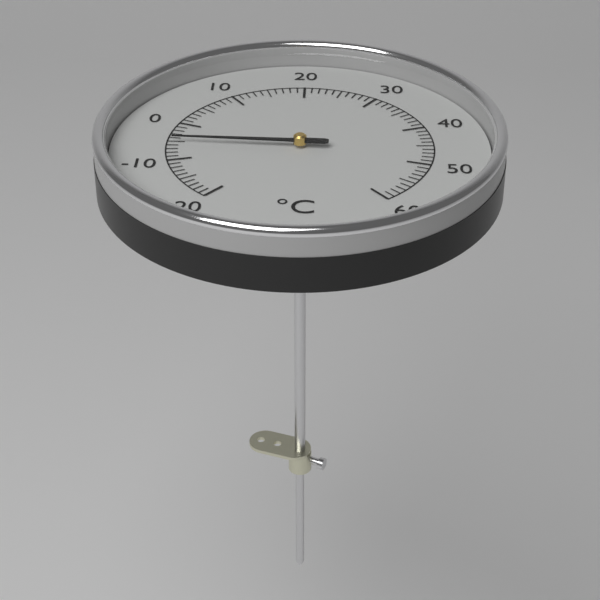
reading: -5 °C
